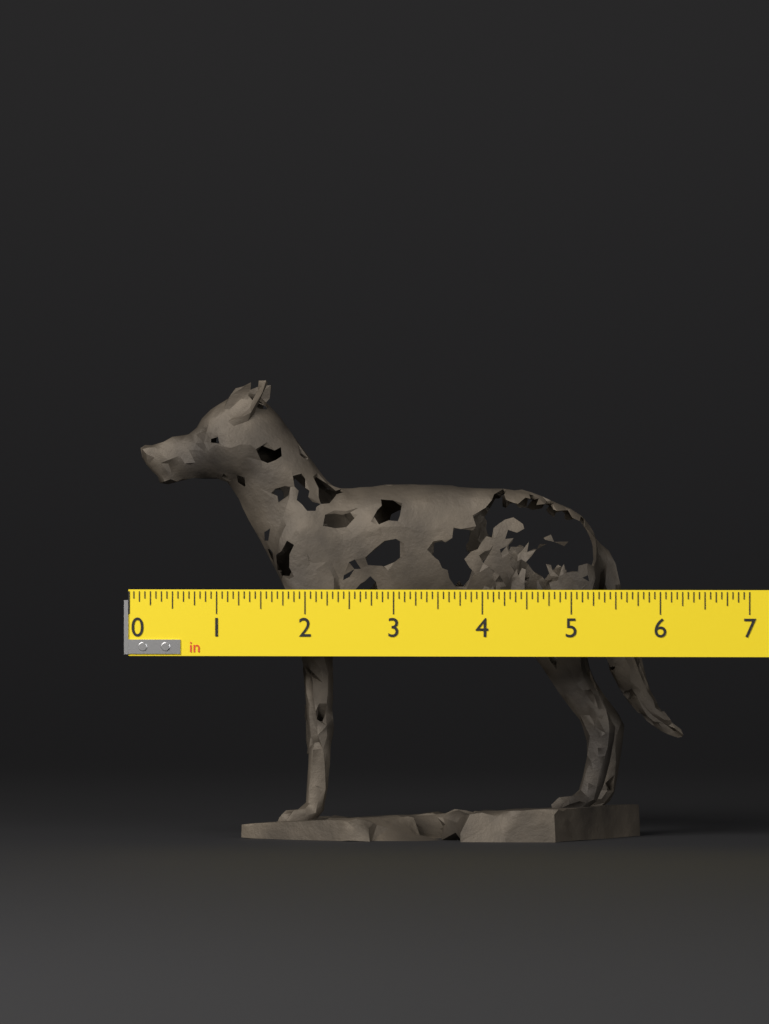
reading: 6.1875 in
